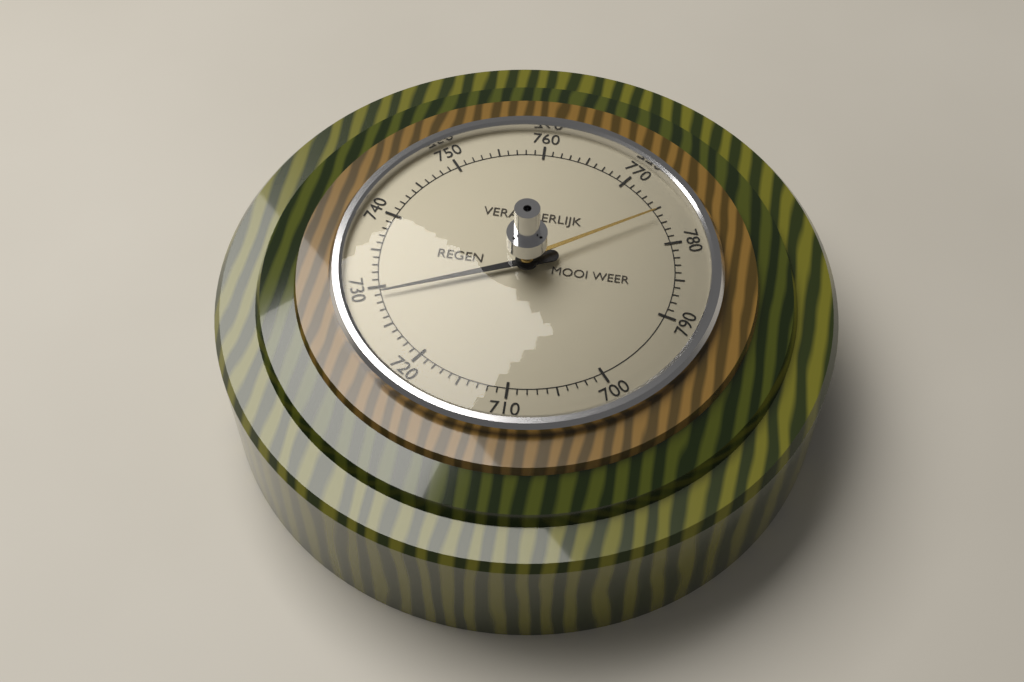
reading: 729 (no unit)
